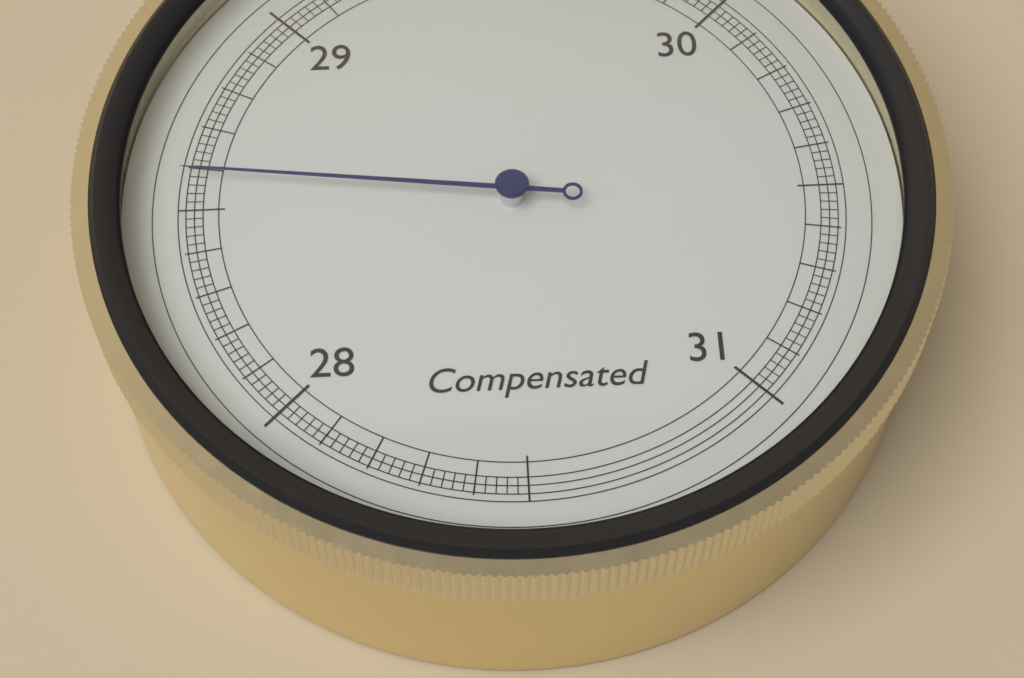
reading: 28.58 inHg
